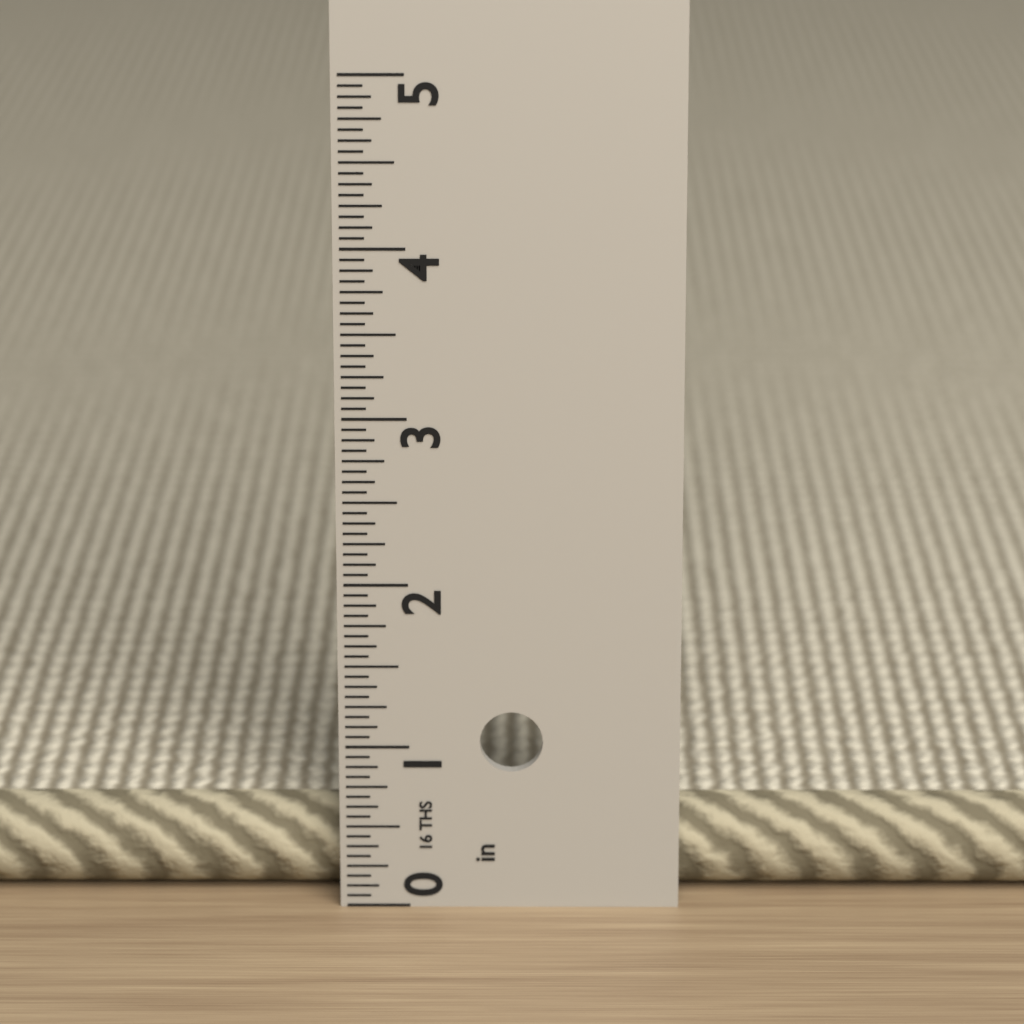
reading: 0.5625 in
